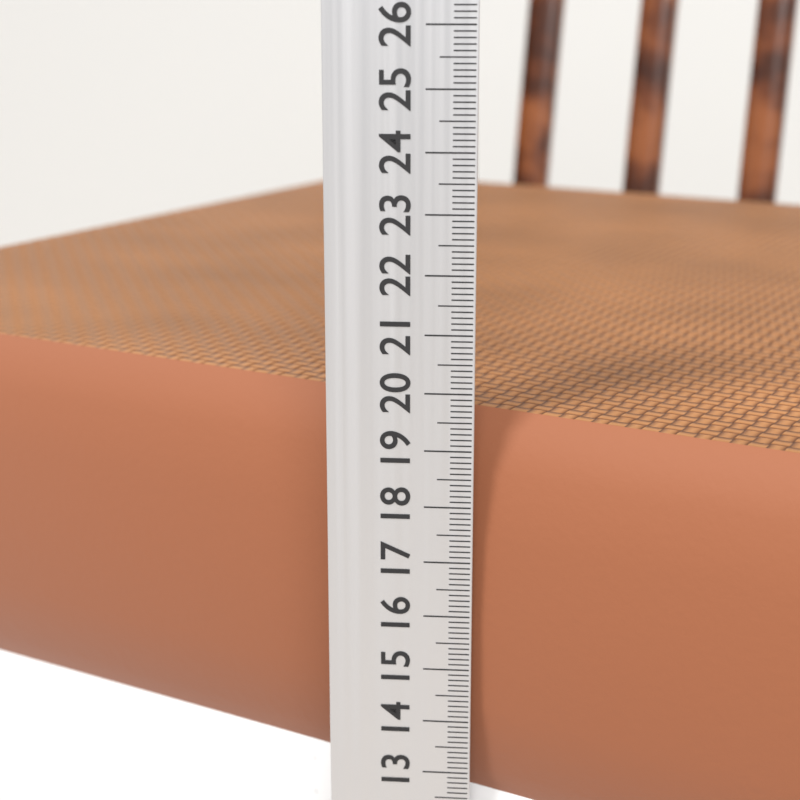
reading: 19.5 cm
